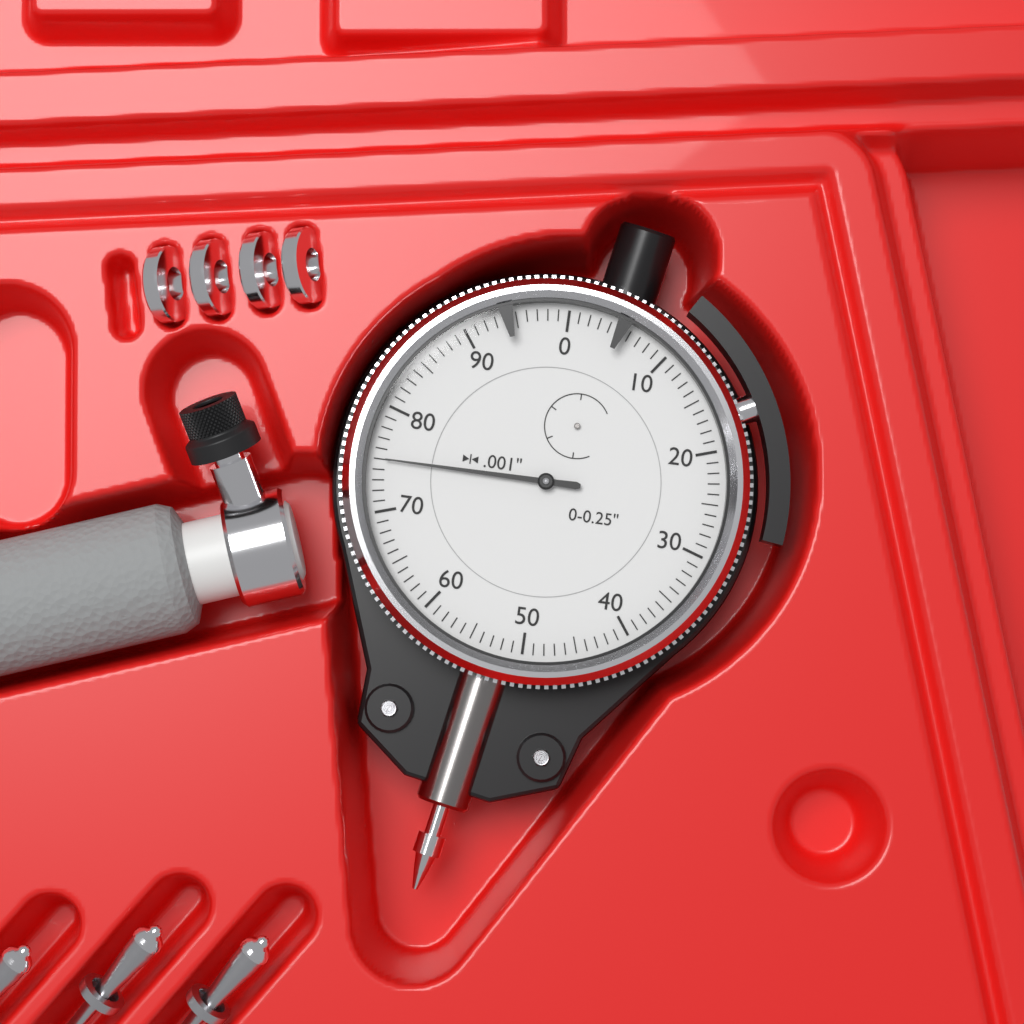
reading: 0.075 in
